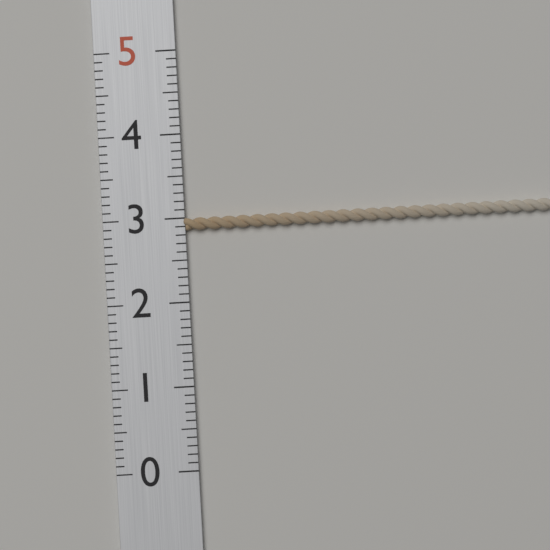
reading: 3.0 (no unit)
